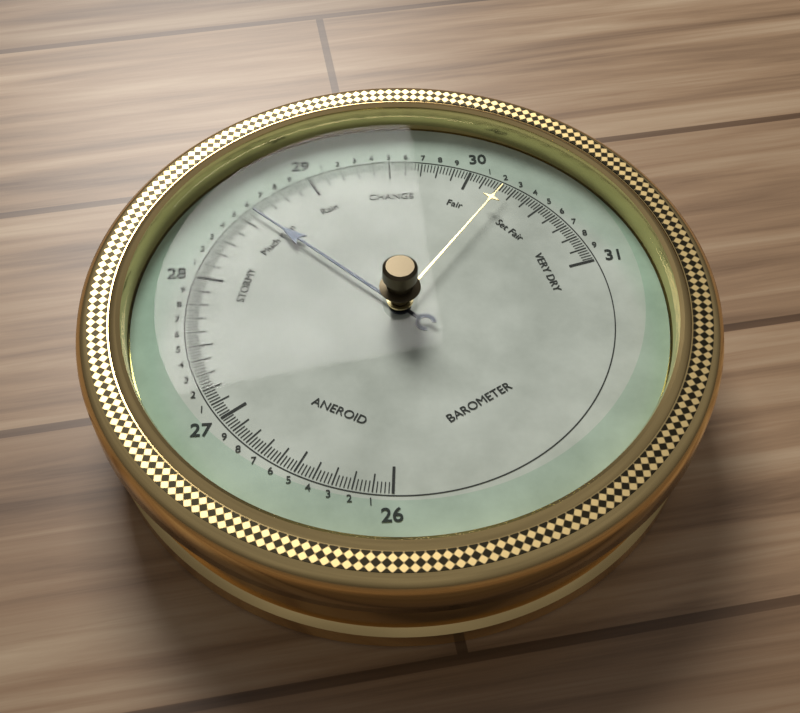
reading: 28.58 (no unit)
